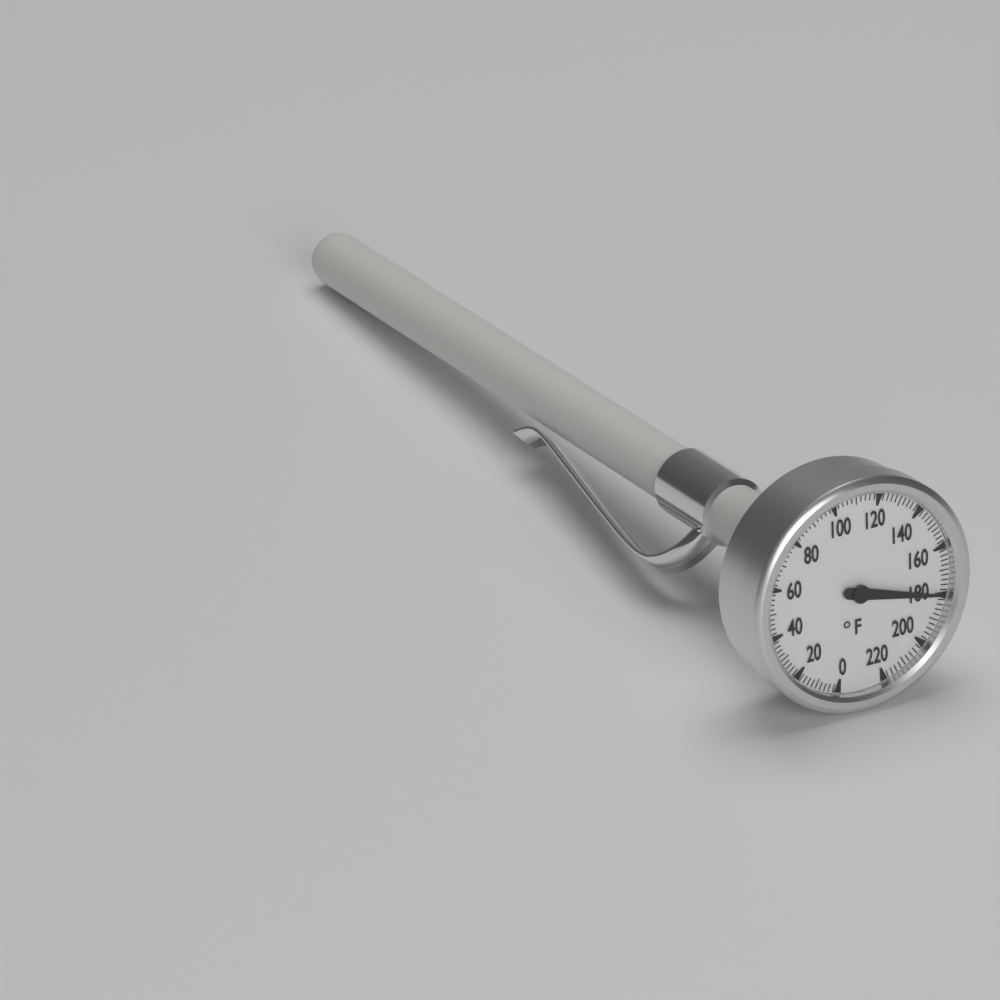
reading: 180 °F
